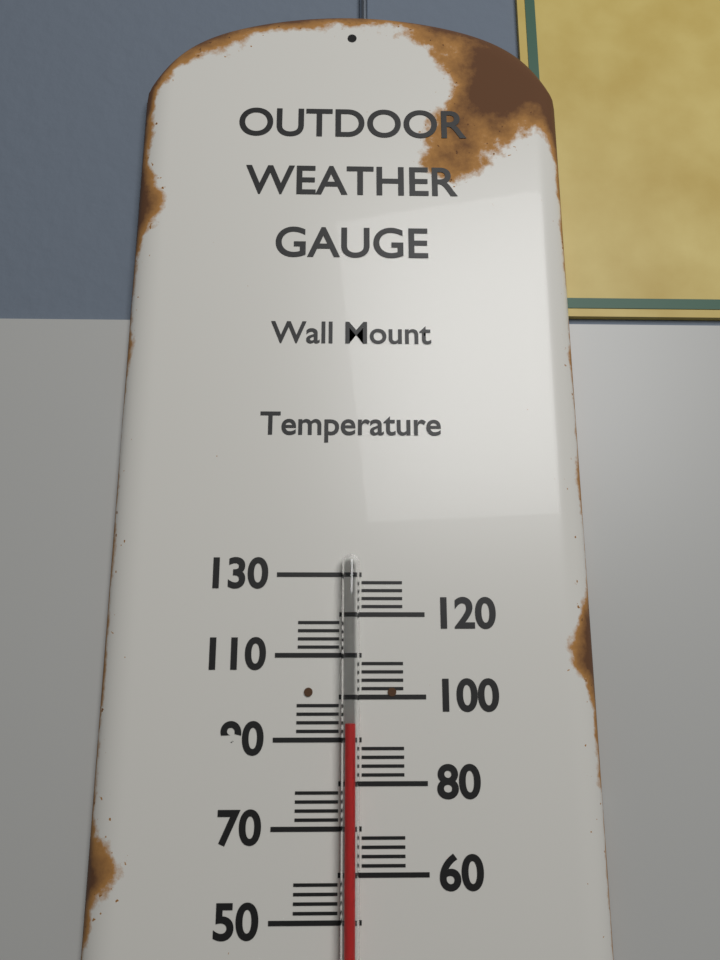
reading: 94 (no unit)
